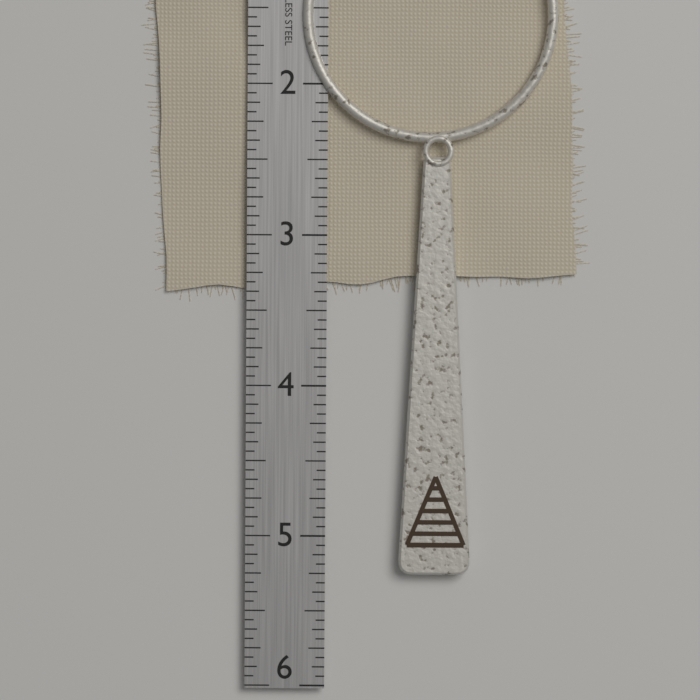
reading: 5.2500 in
